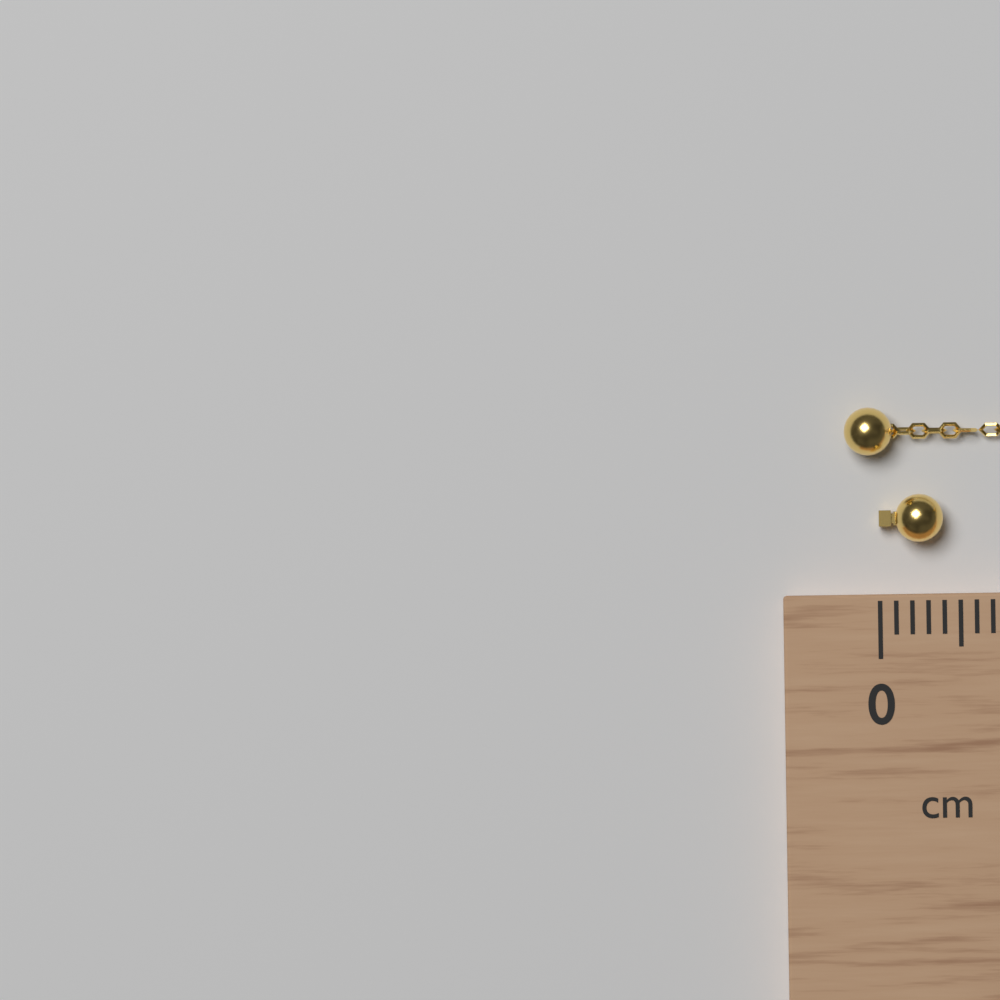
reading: 0.4 cm
